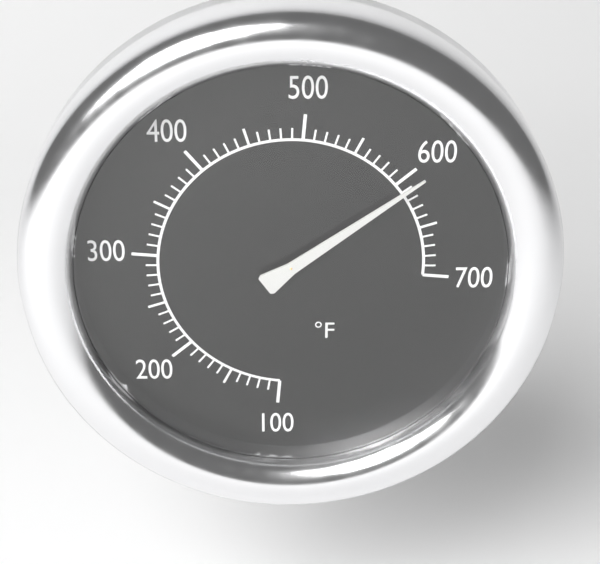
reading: 610 °F
